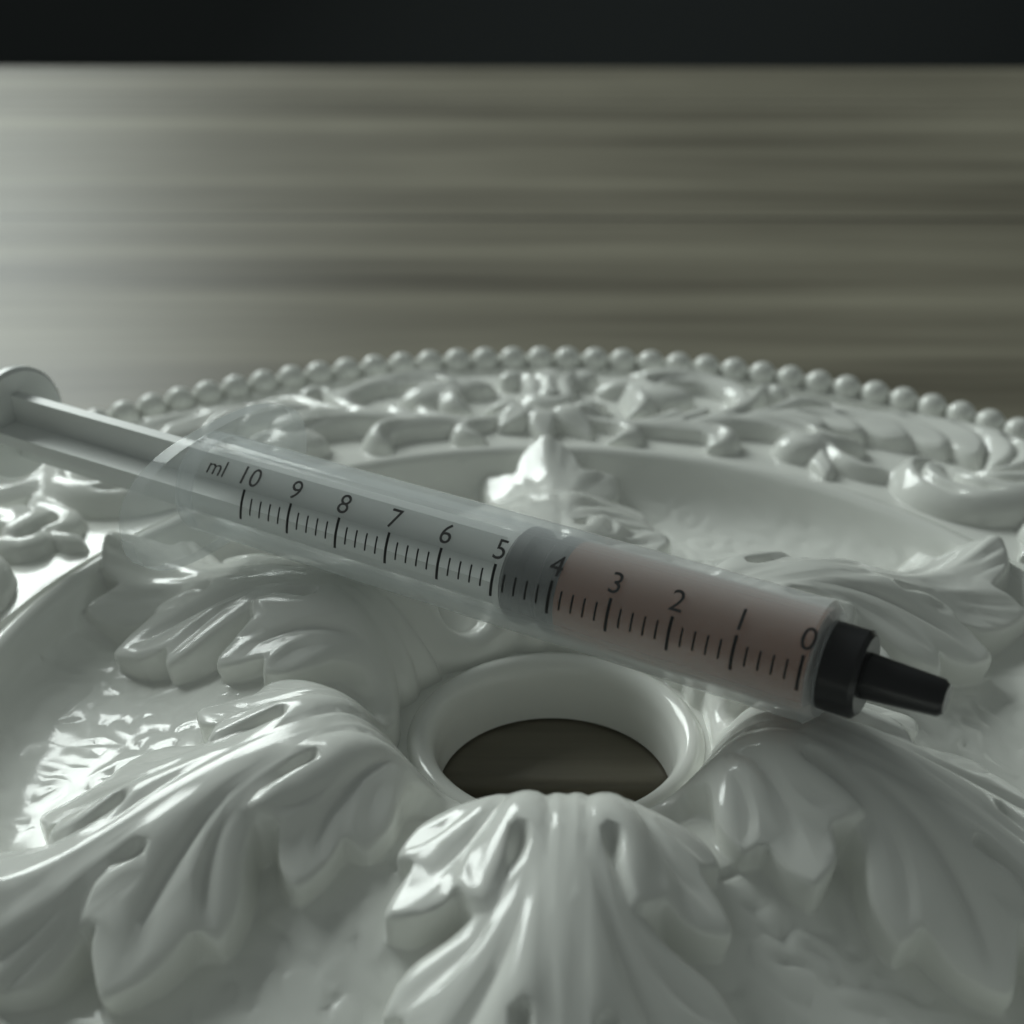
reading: 4.0 ml
